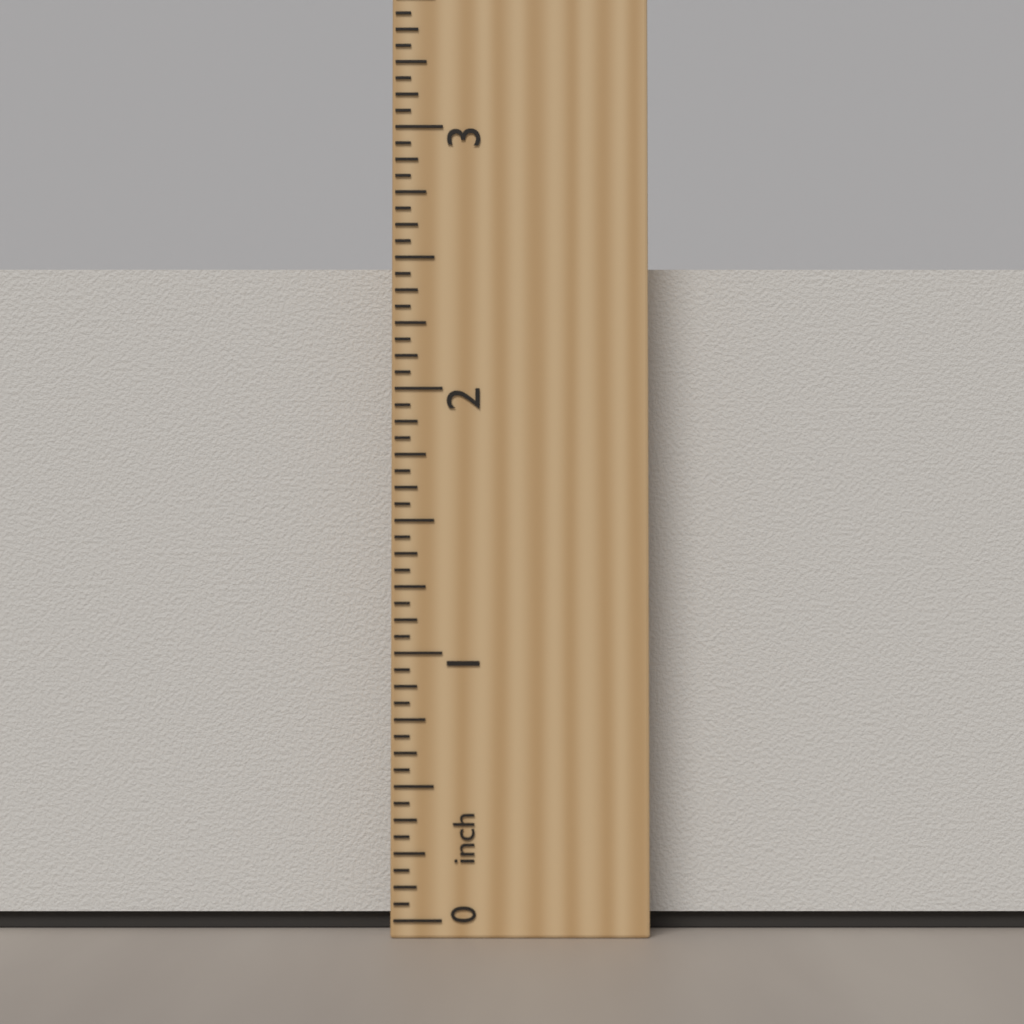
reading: 2.5000 inch
